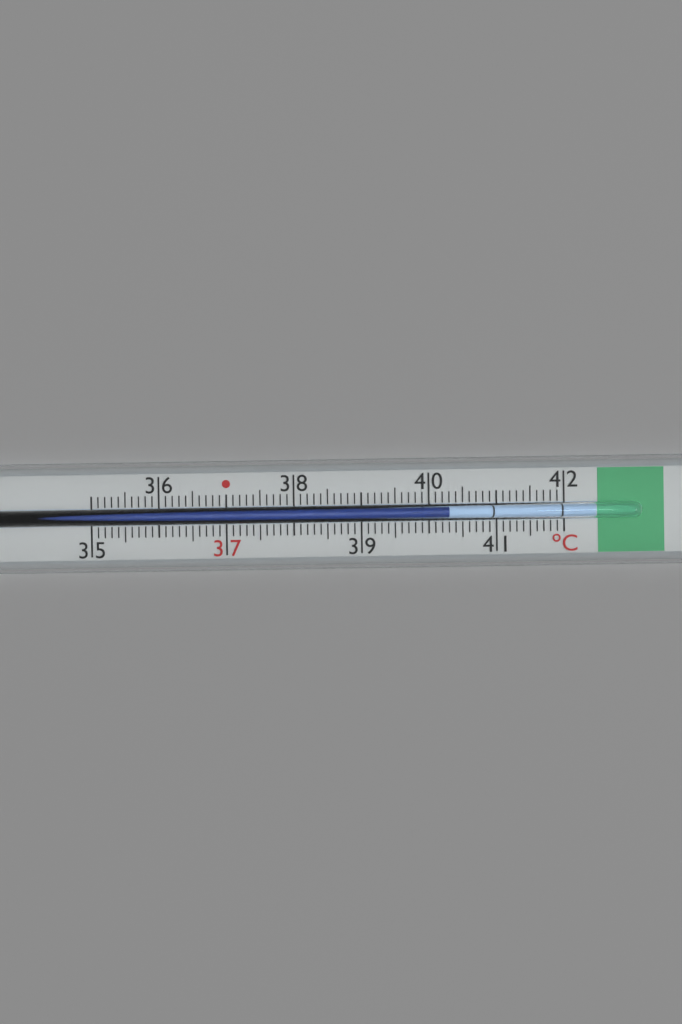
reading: 40.3 °C
